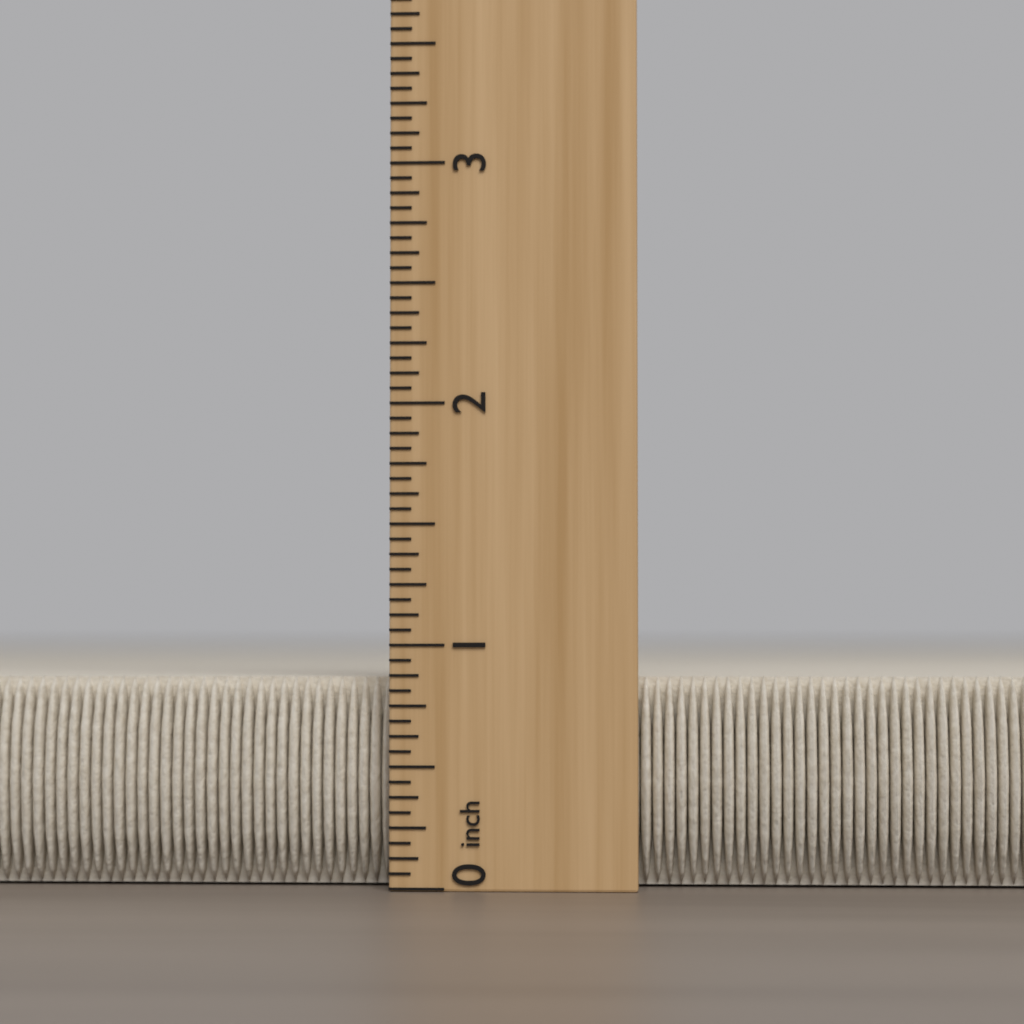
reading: 0.8750 inch
